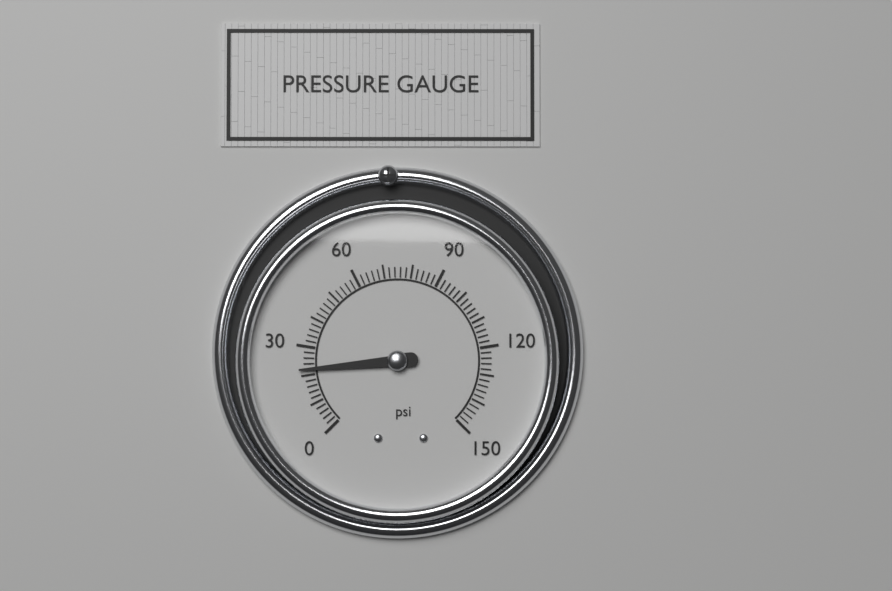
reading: 22 psi
